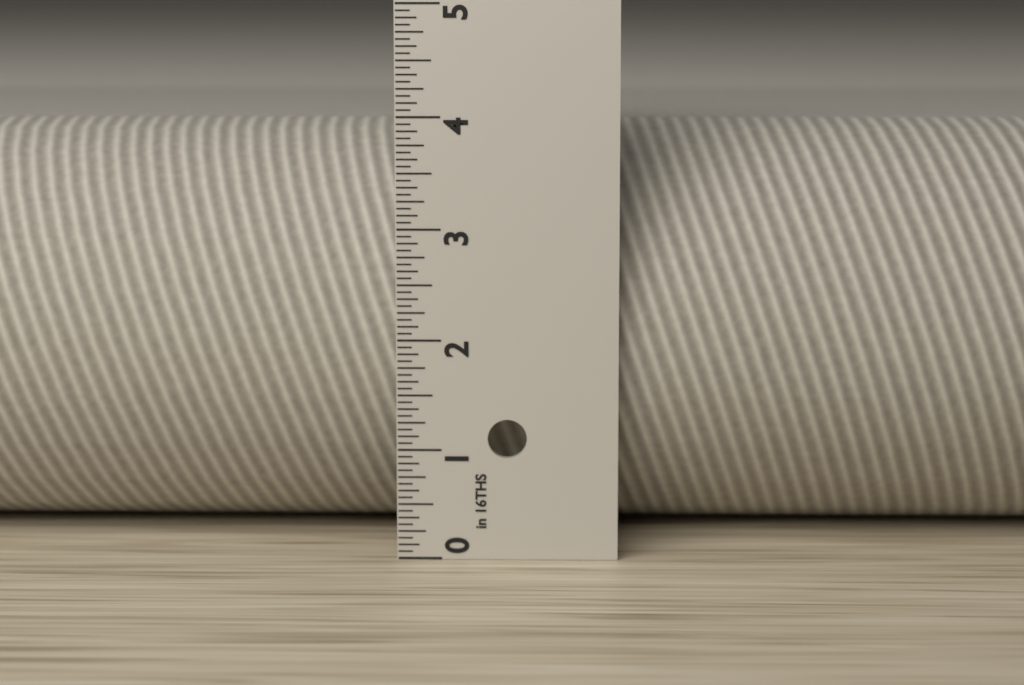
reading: 3.8750 in
